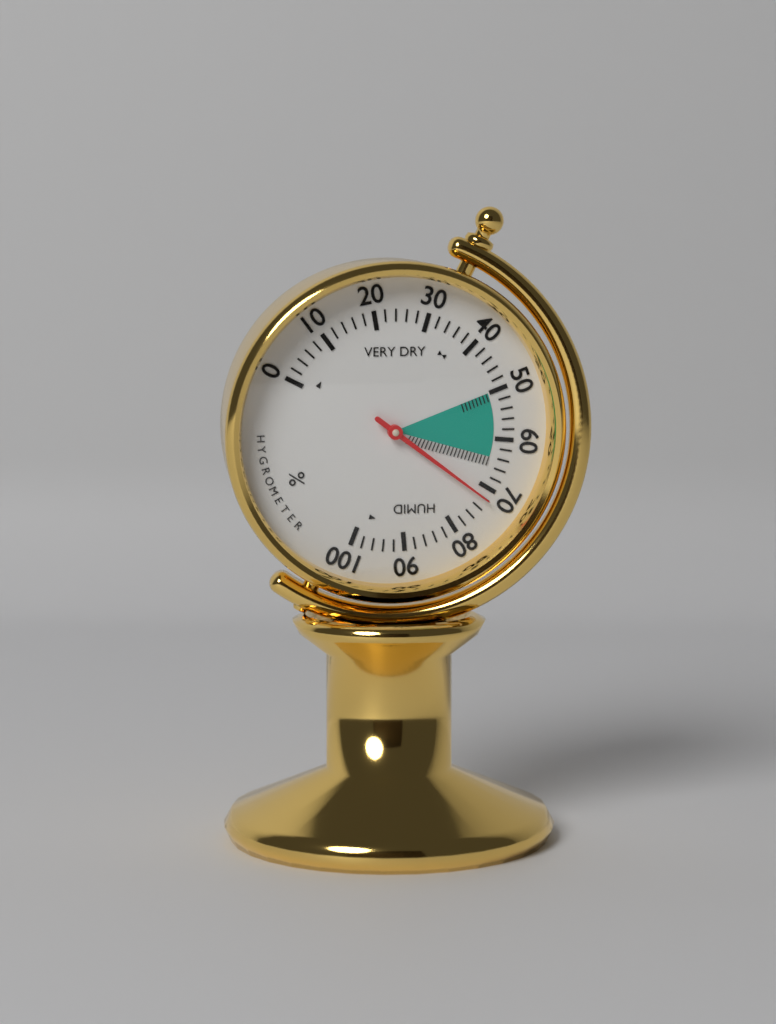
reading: 72 %
